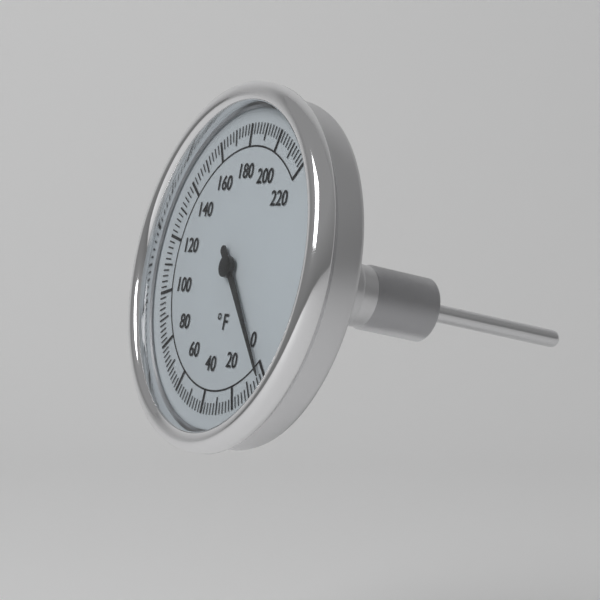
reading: 2 °F
